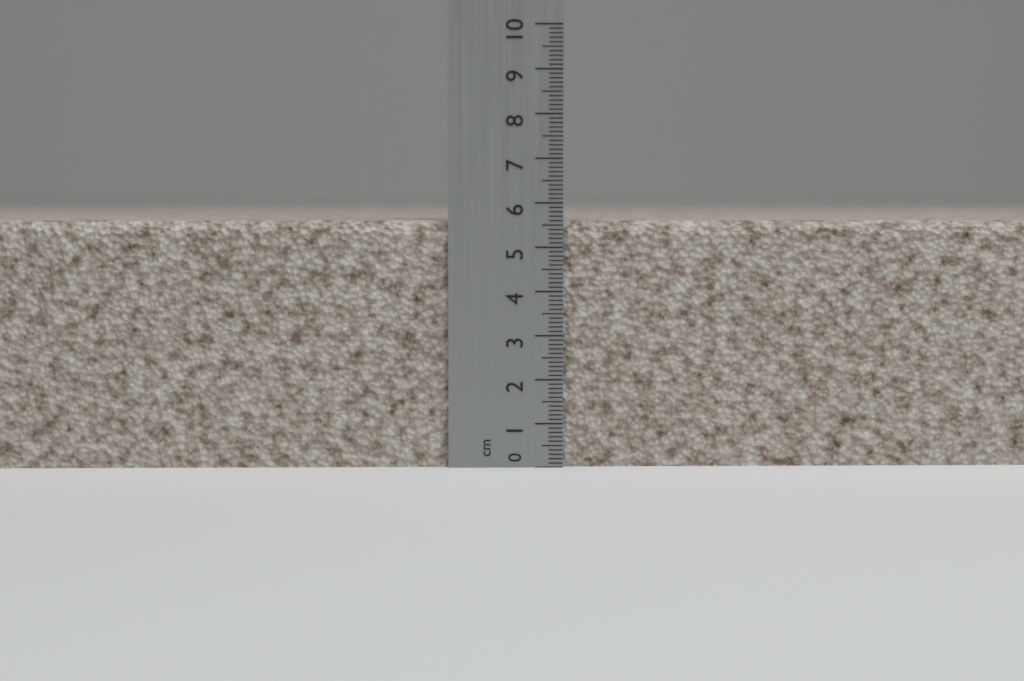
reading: 5.6 cm
